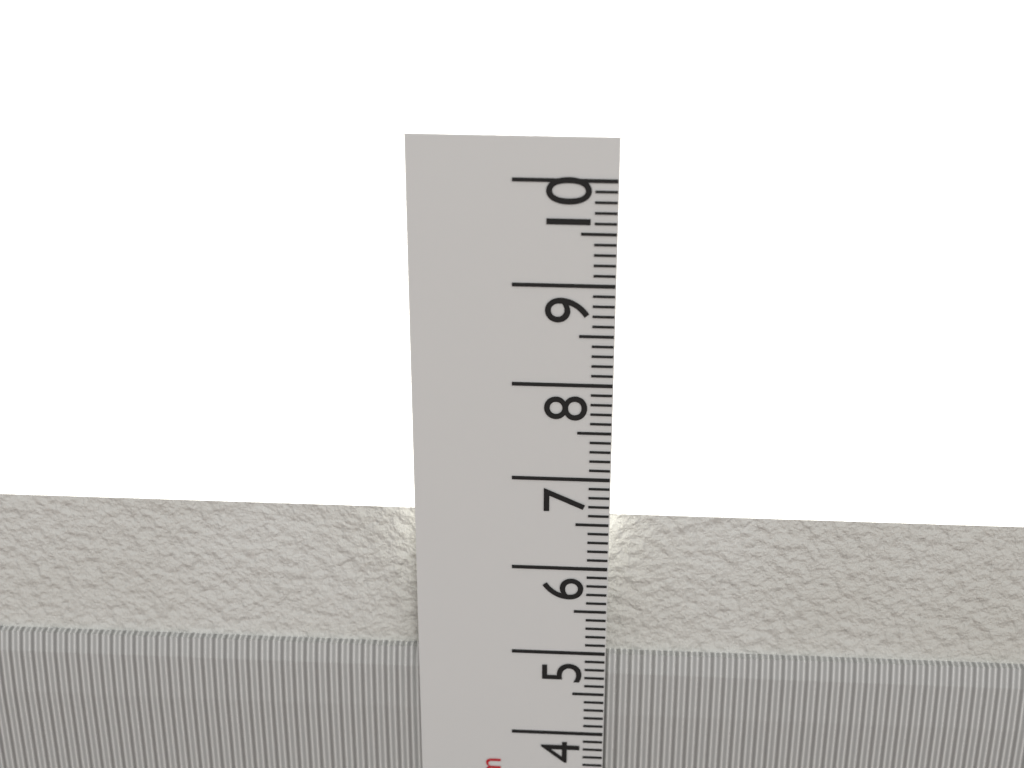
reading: 6.5 cm
